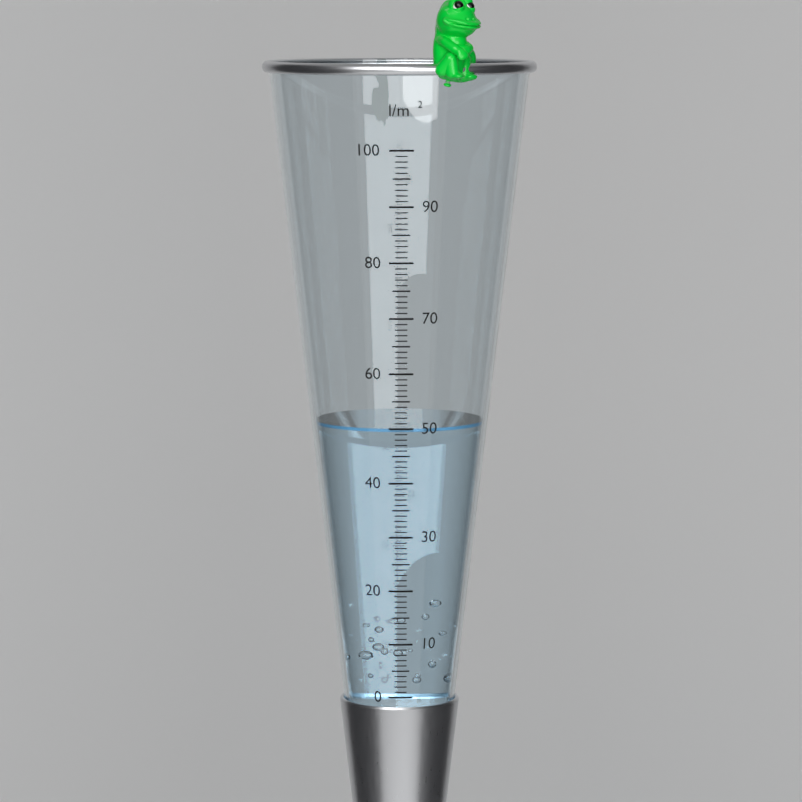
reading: 50 l/m²
